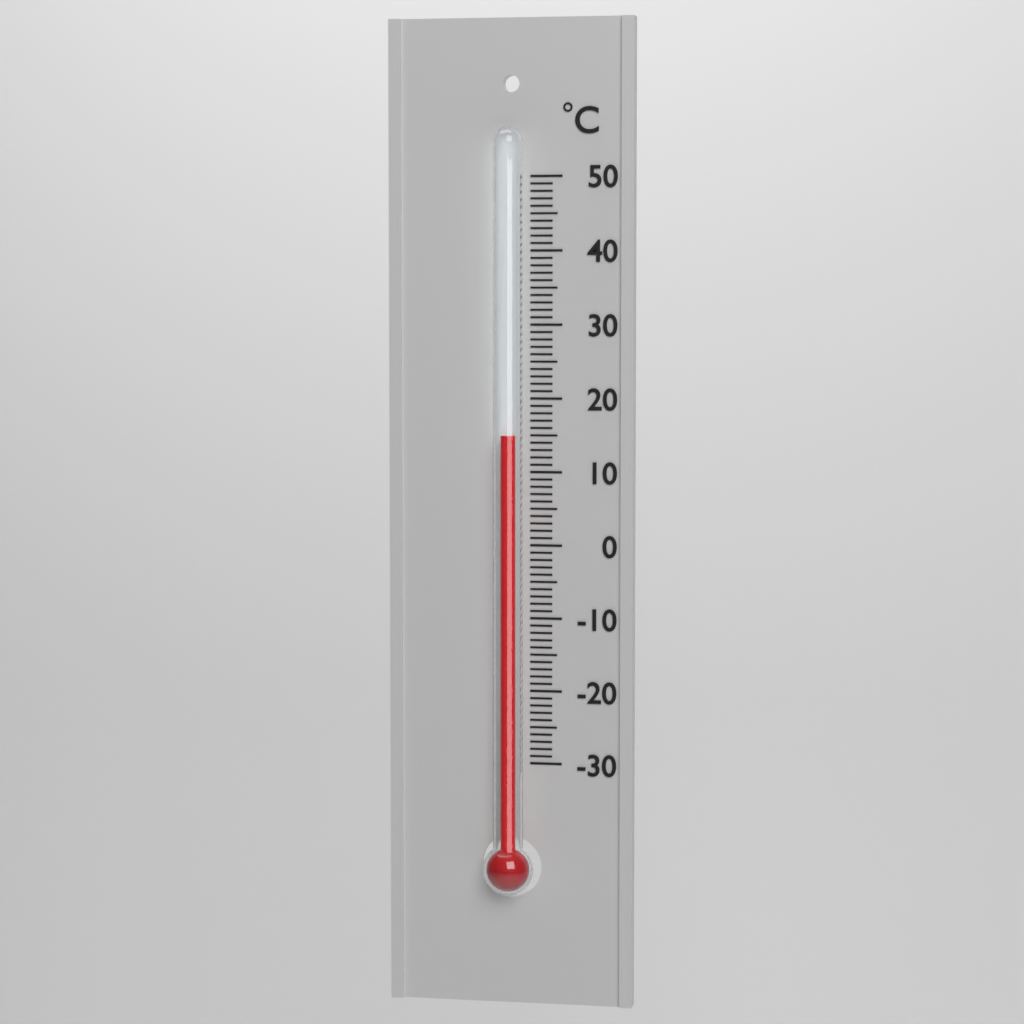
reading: 15 °C
